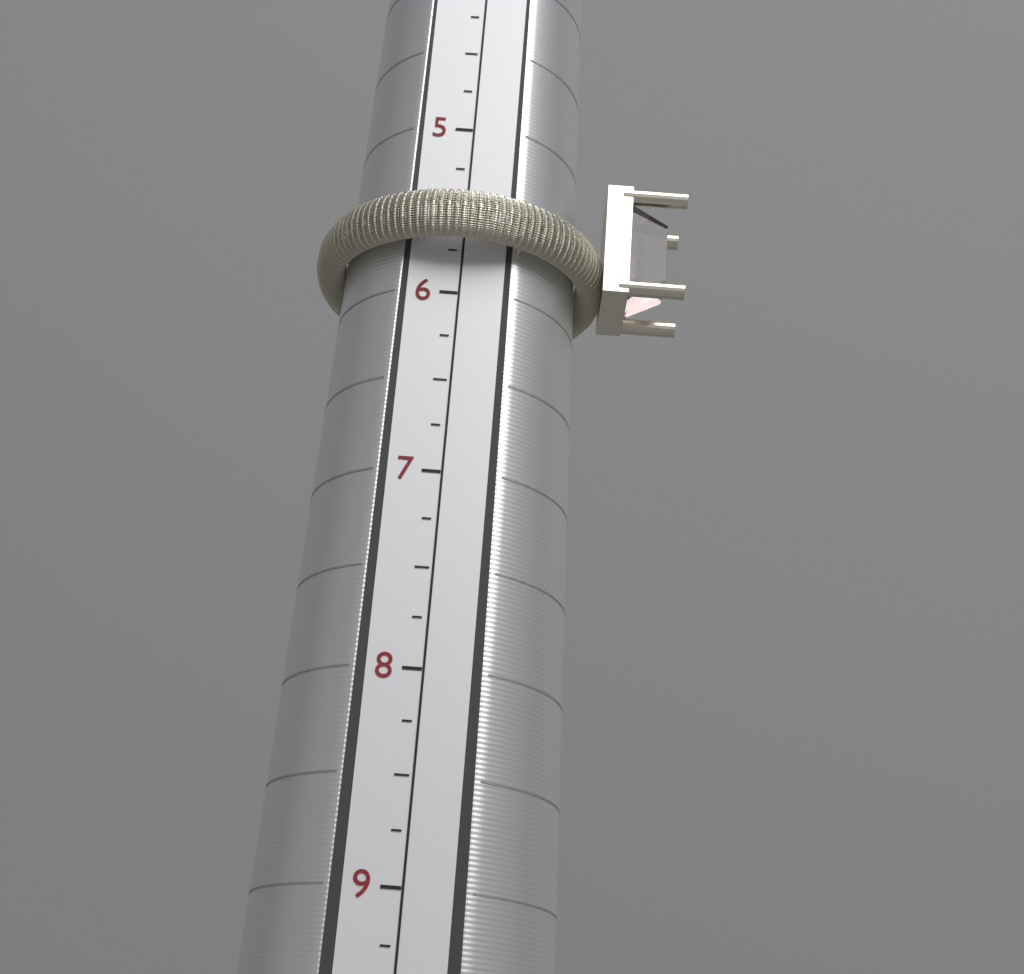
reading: 5.75 (no unit)
